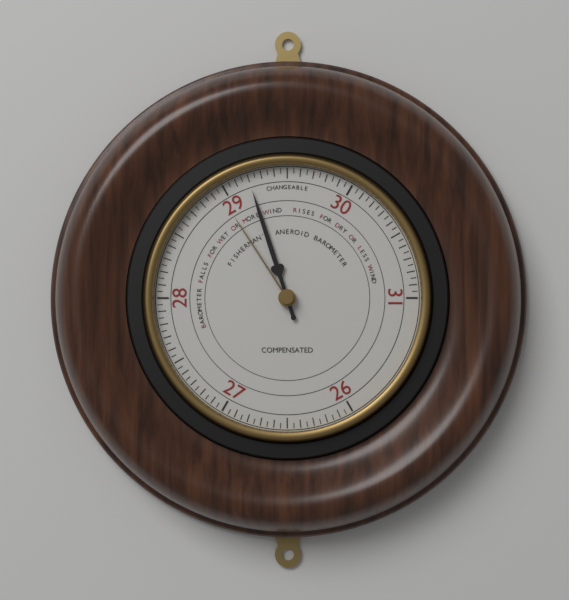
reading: 29.20 (no unit)
